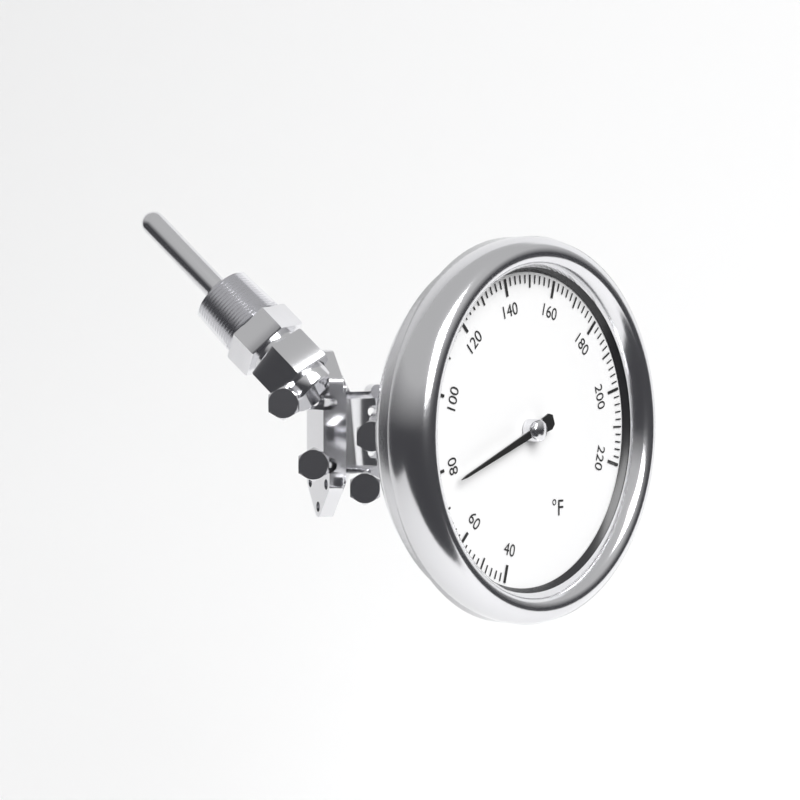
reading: 76 °F
